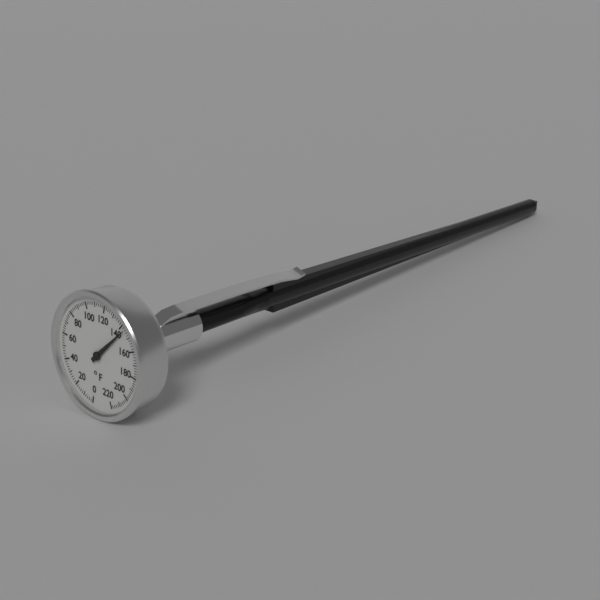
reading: 144 °F
